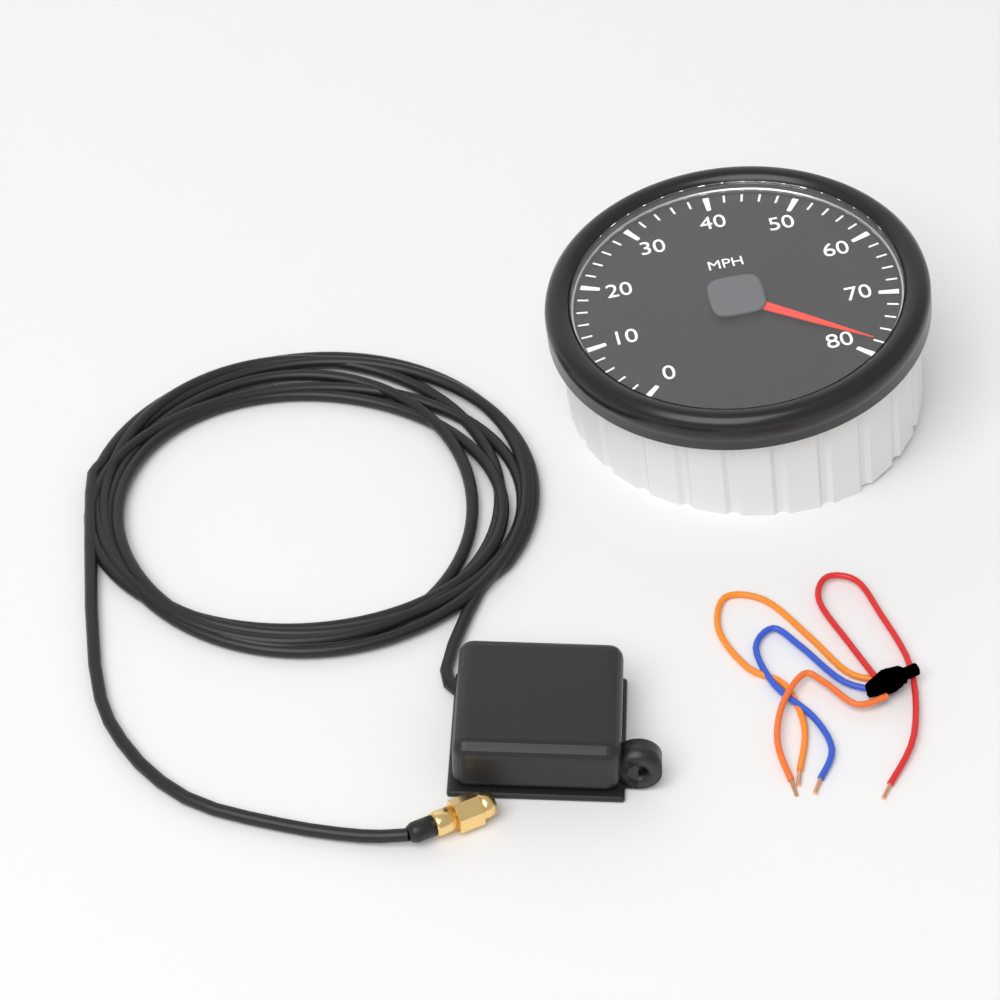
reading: 78 MPH
